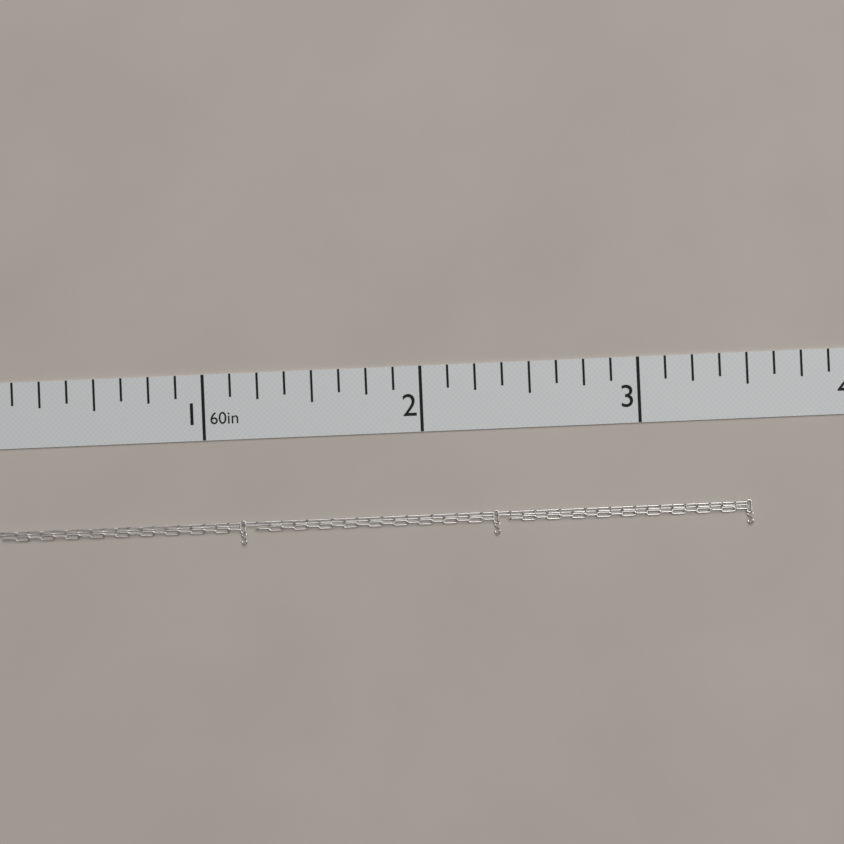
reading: 3.500 in
